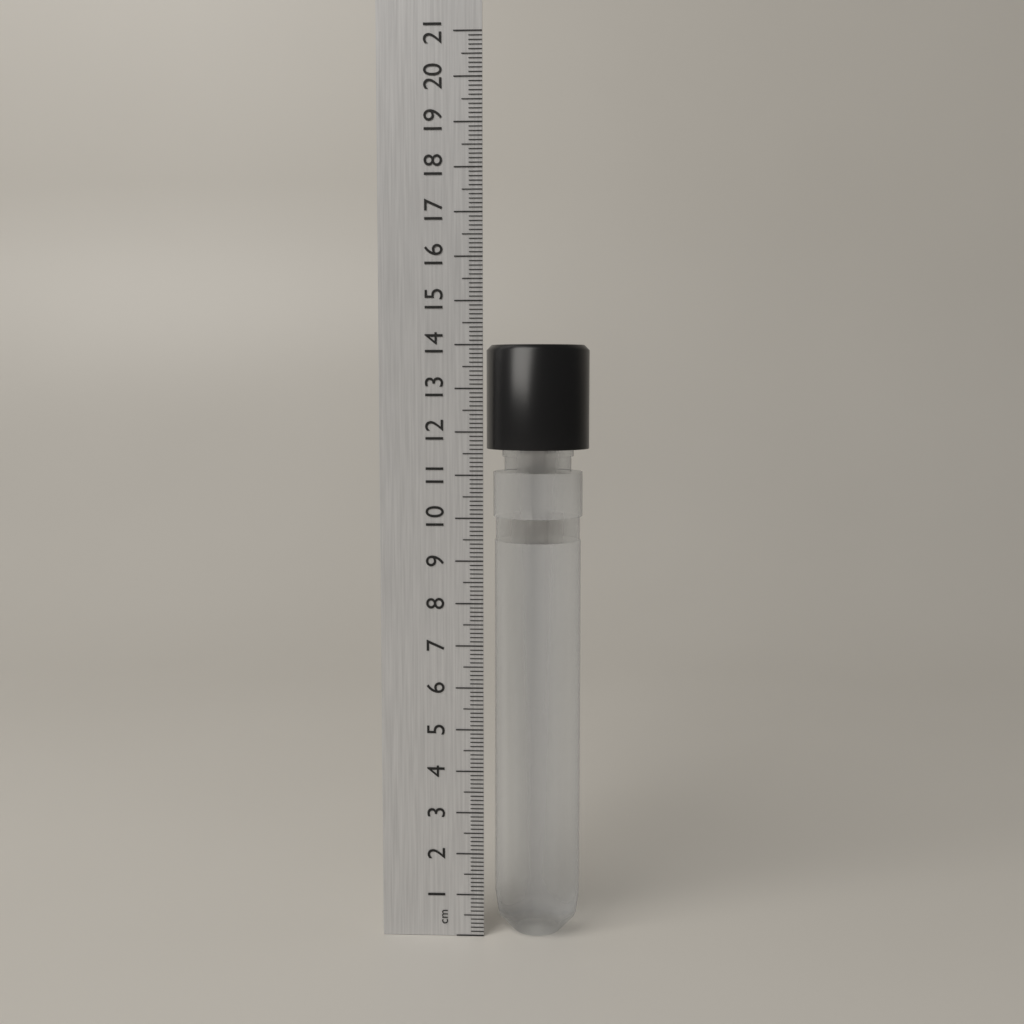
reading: 14.0 cm
